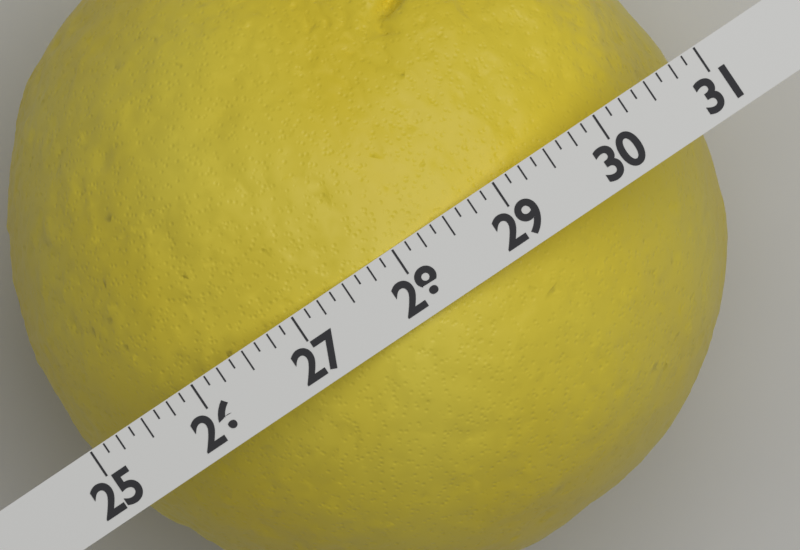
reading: 30.750 (no unit)
